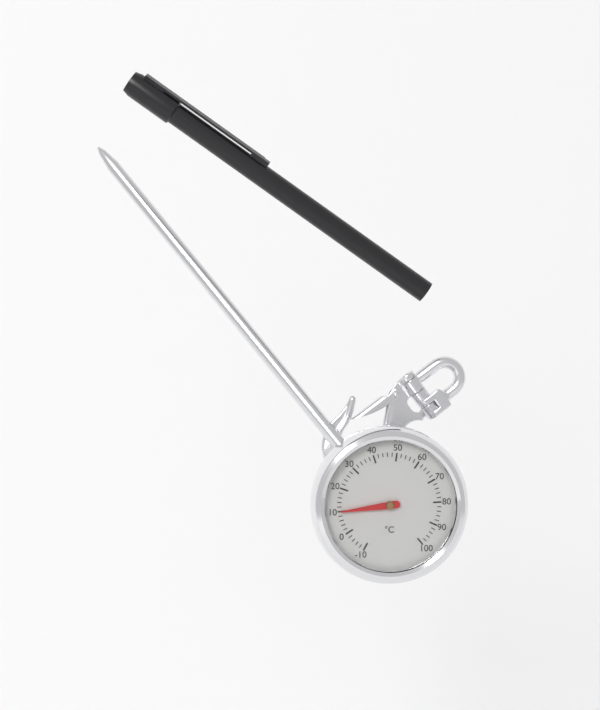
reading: 10 °C
